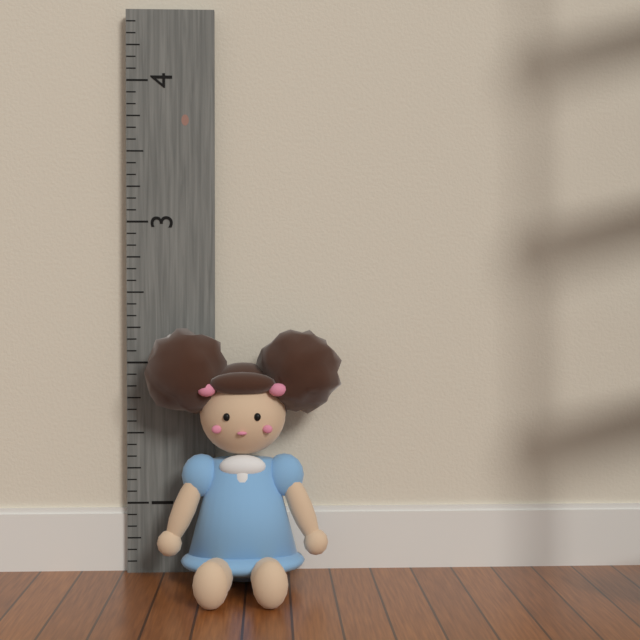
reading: 2.250000 (no unit)
